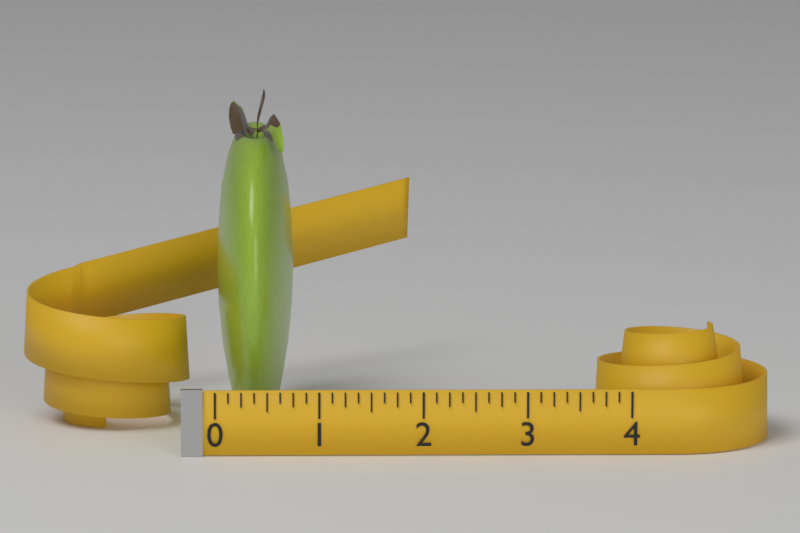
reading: 0.750 (no unit)
